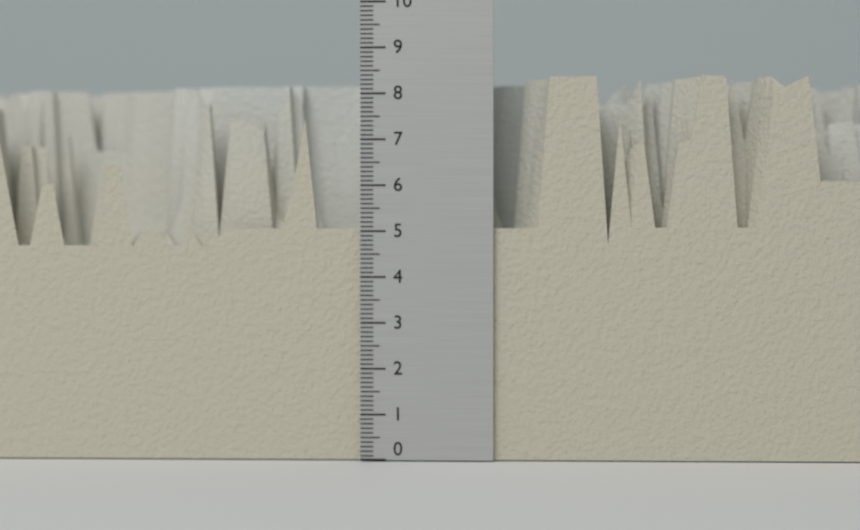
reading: 8.4 (no unit)
